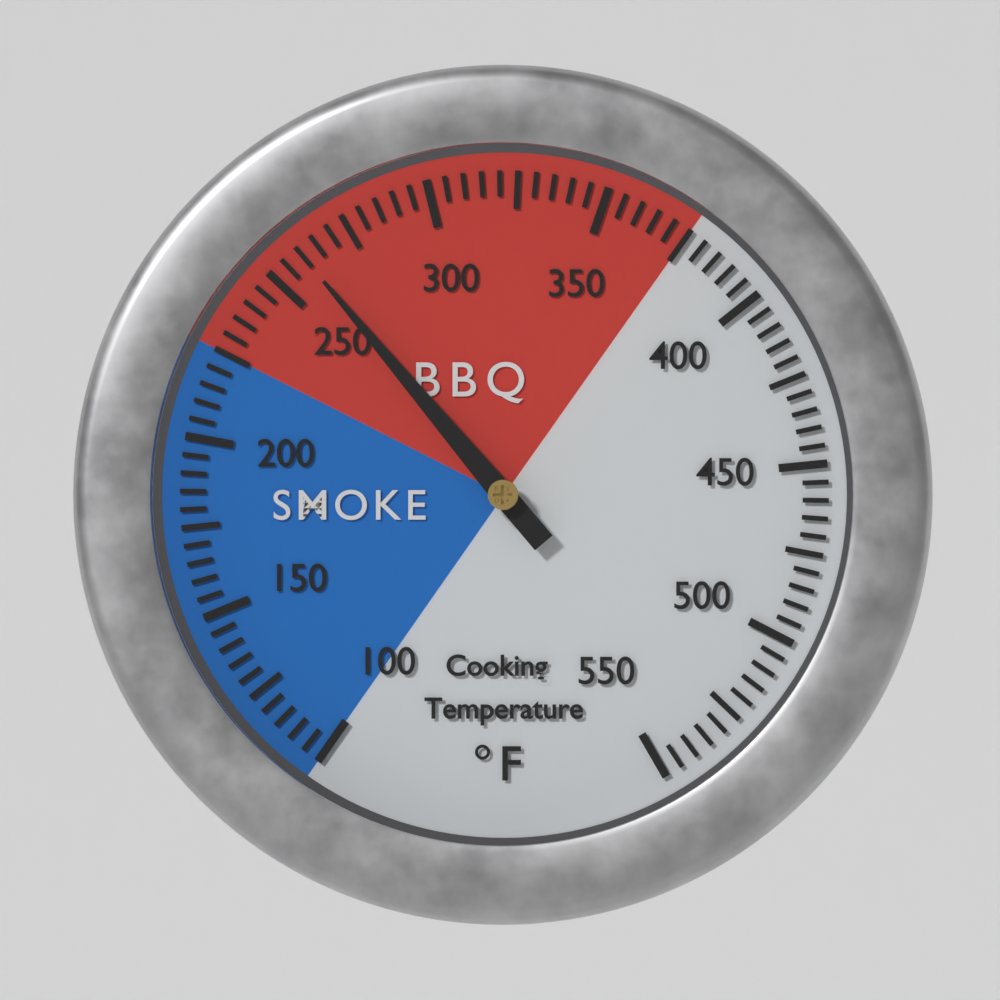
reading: 260 °F
